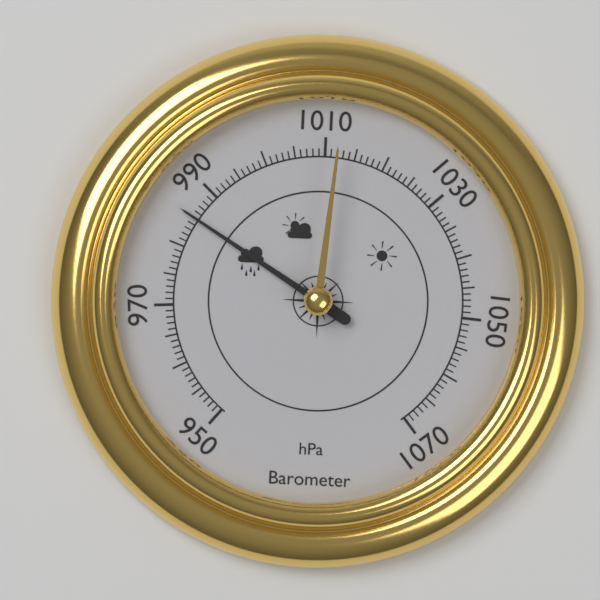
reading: 985 hPa
